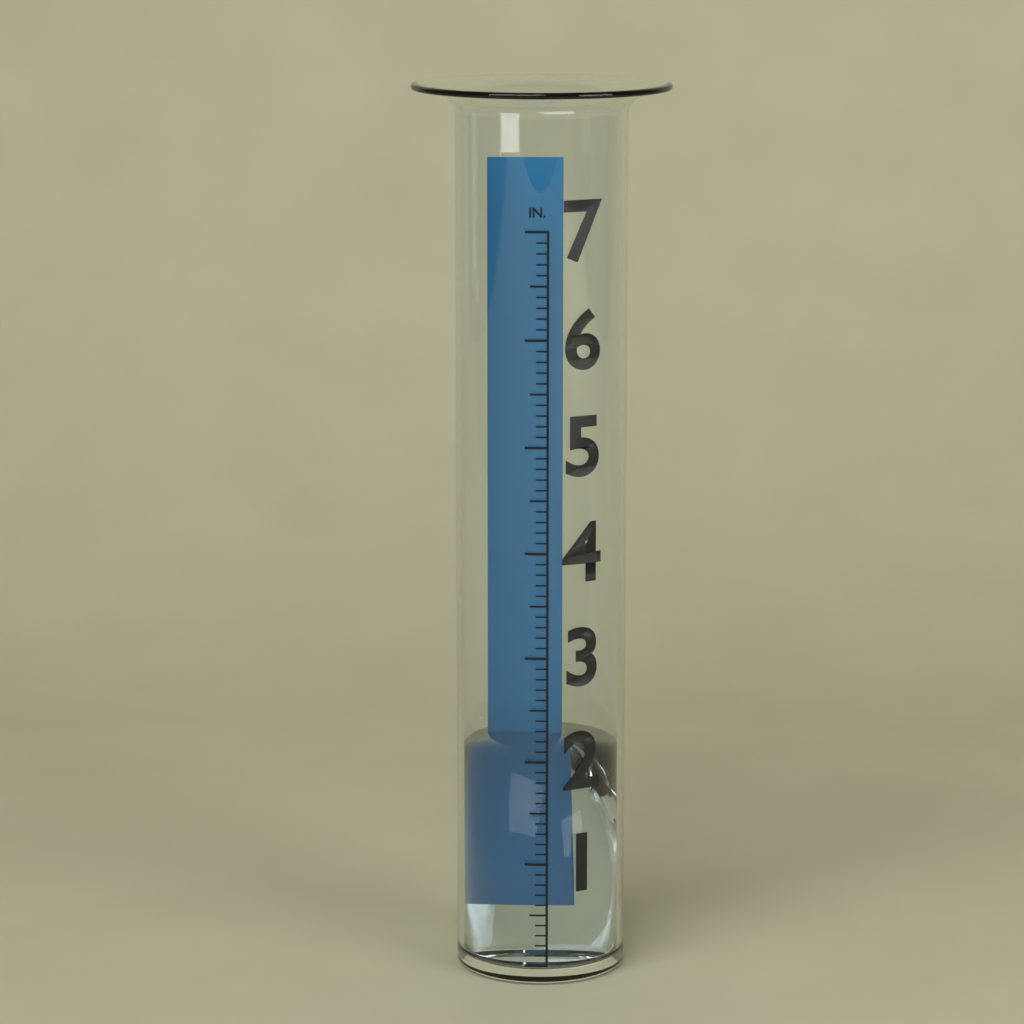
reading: 2.0 in
